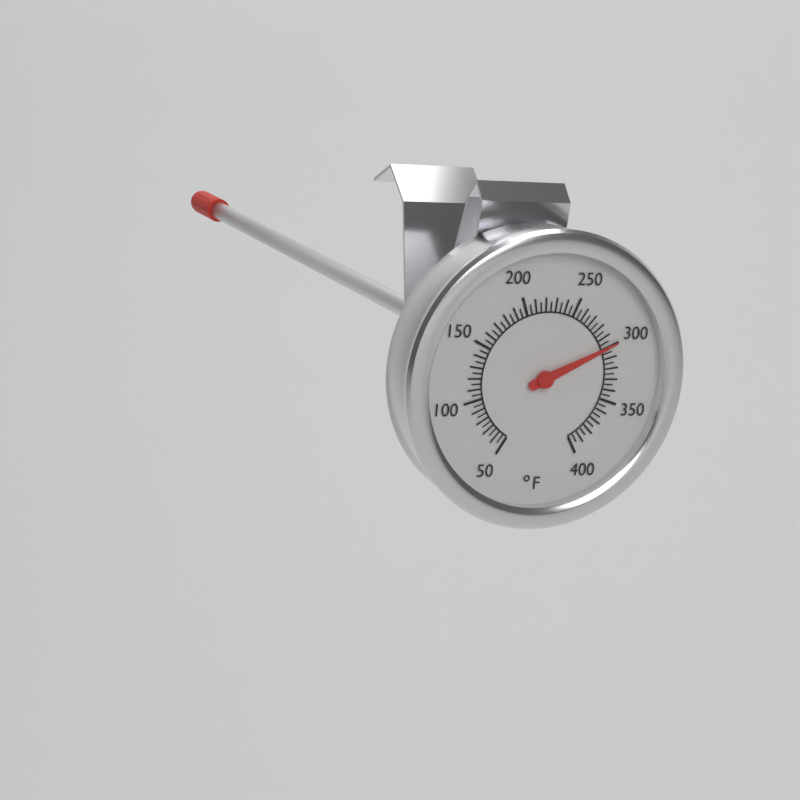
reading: 300 °F
